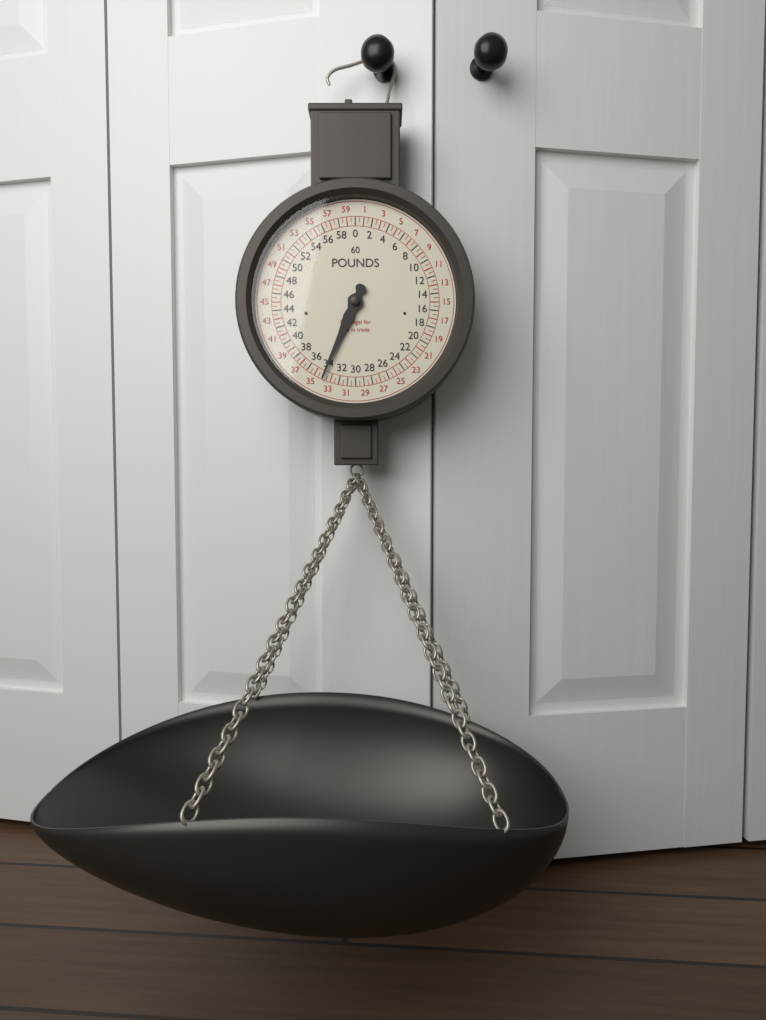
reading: 34.0 lb
